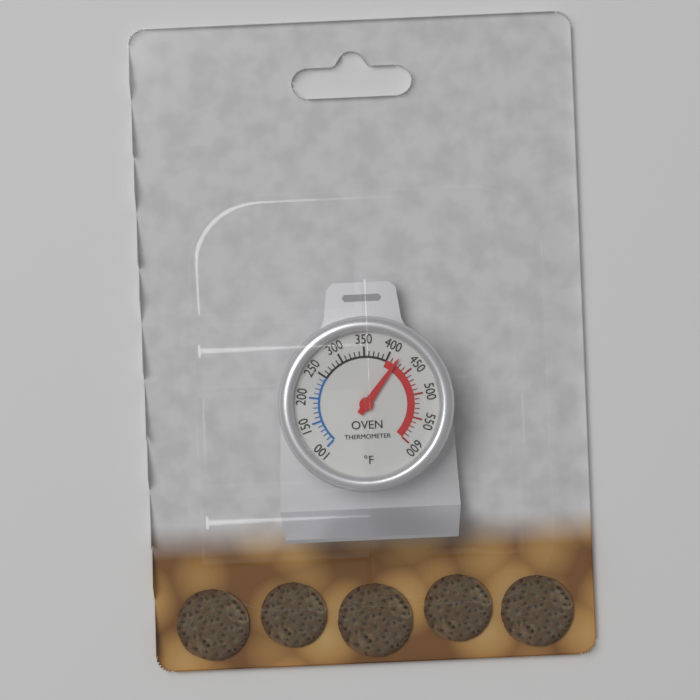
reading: 420 °F
